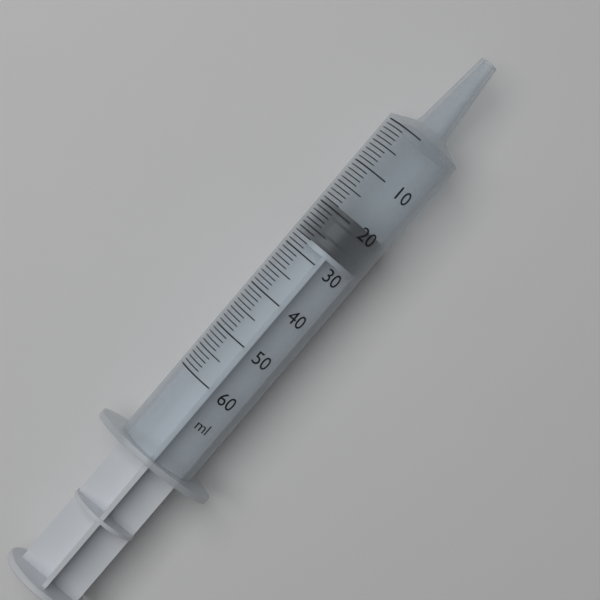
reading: 19 ml
